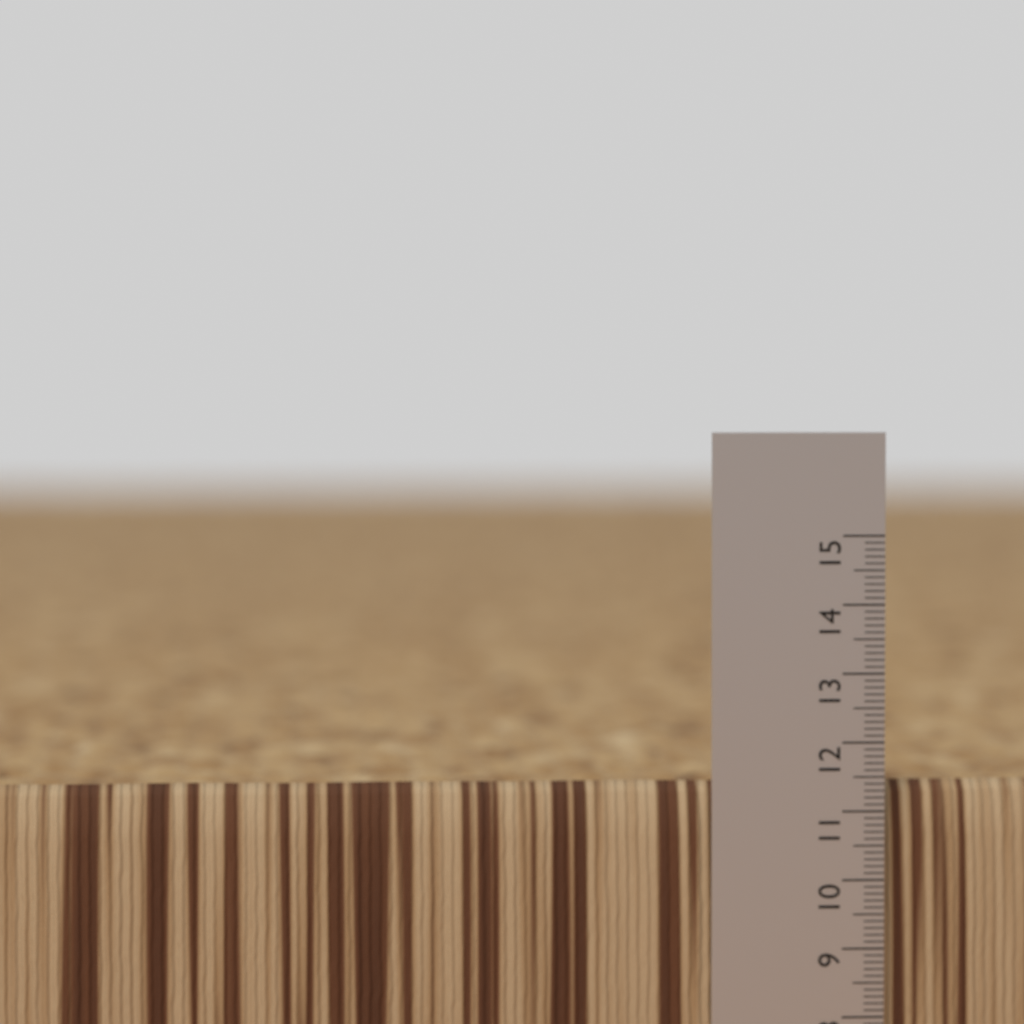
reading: 11.4 (no unit)
